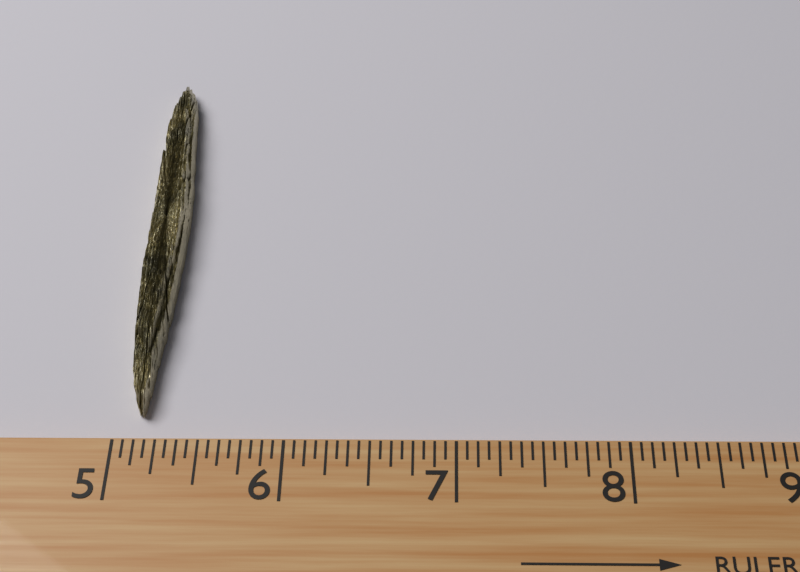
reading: 5.2500 (no unit)
